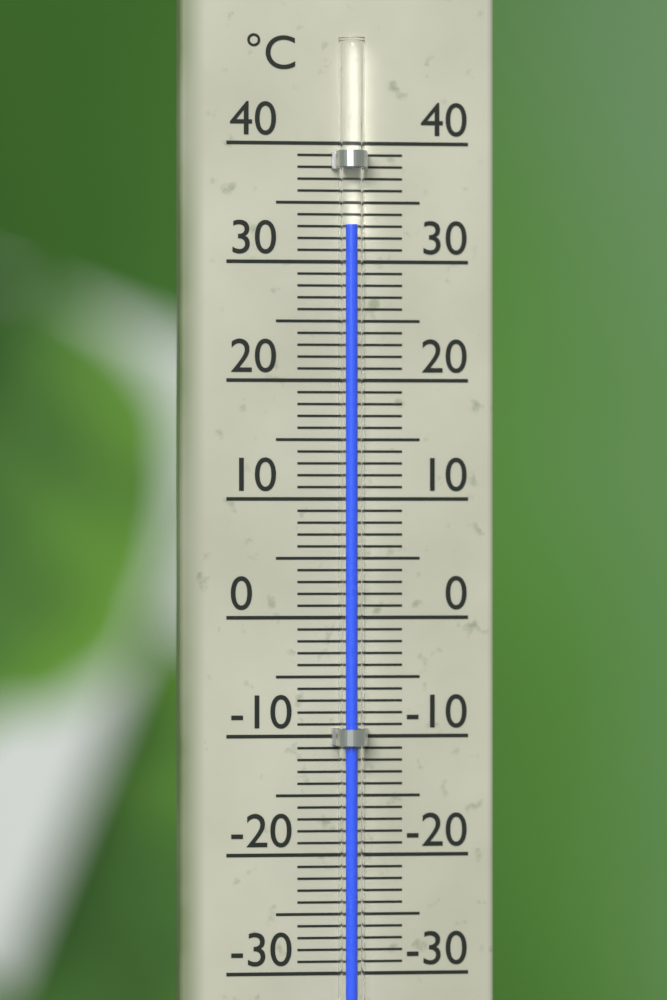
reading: 33 °C
